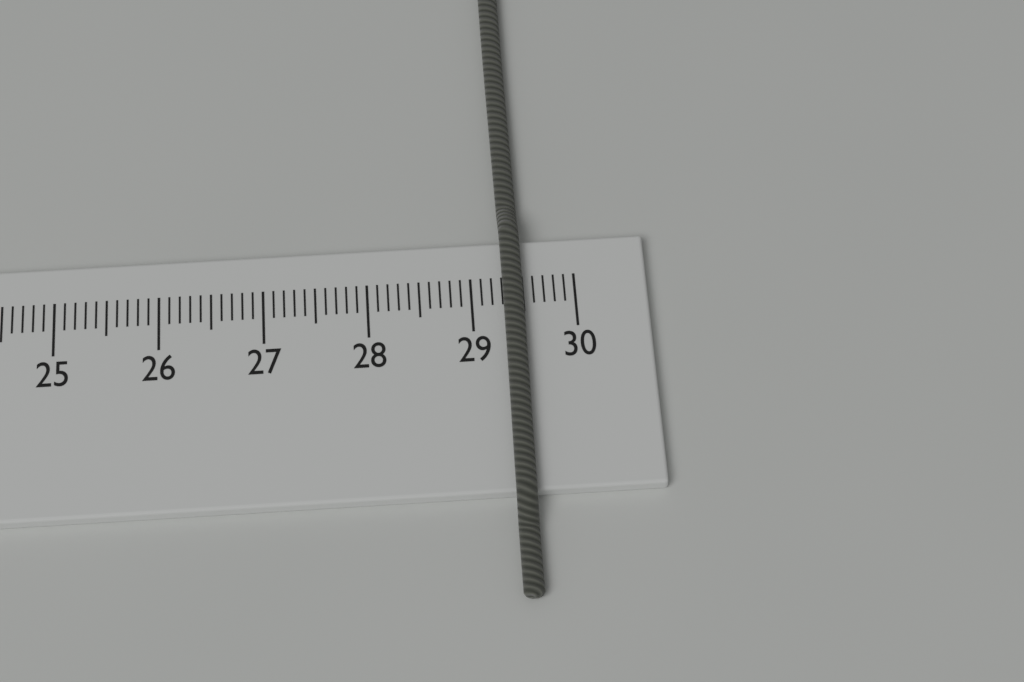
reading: 29.5 cm
